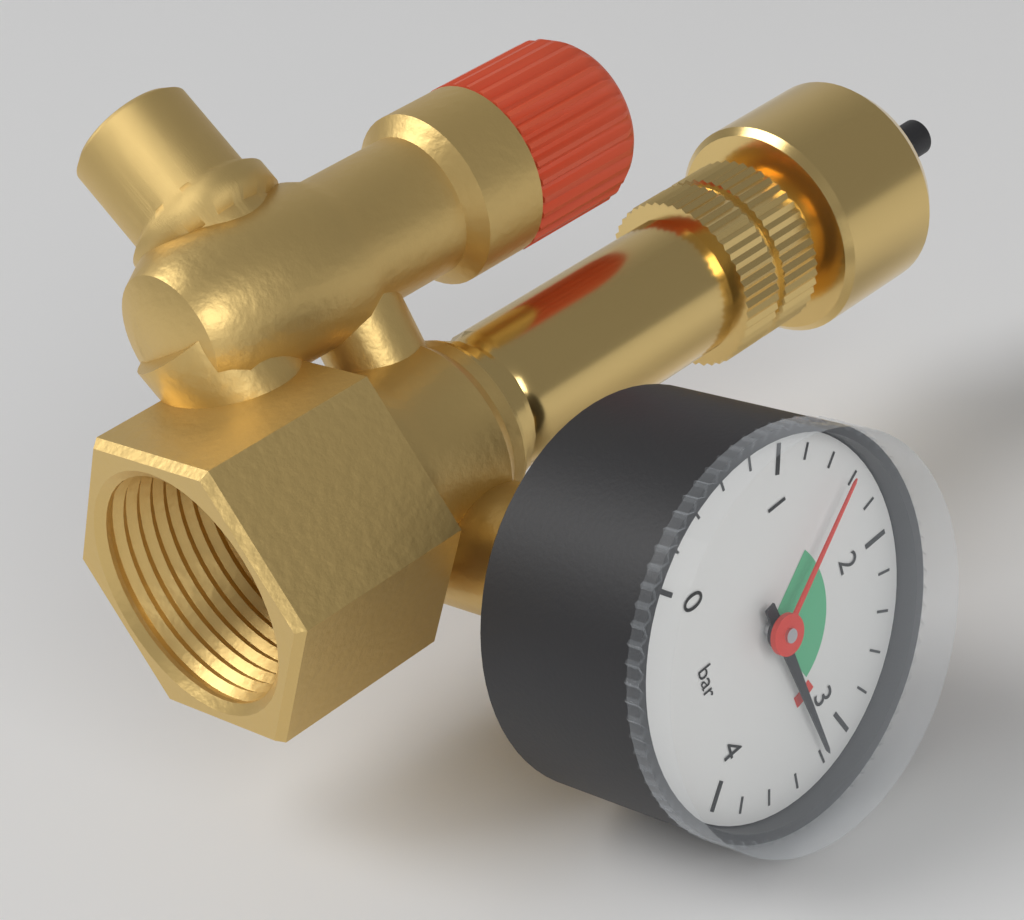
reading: 3.2 bar
